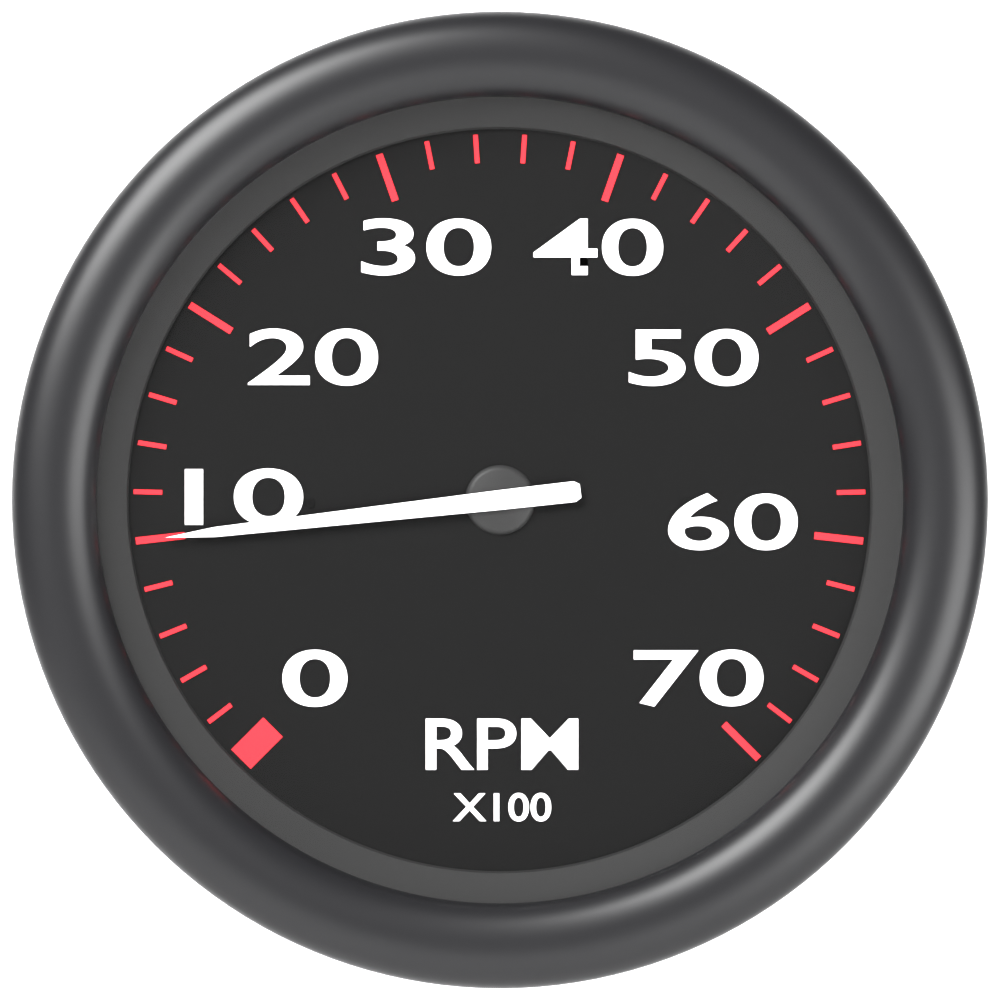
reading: 1000 RPM
